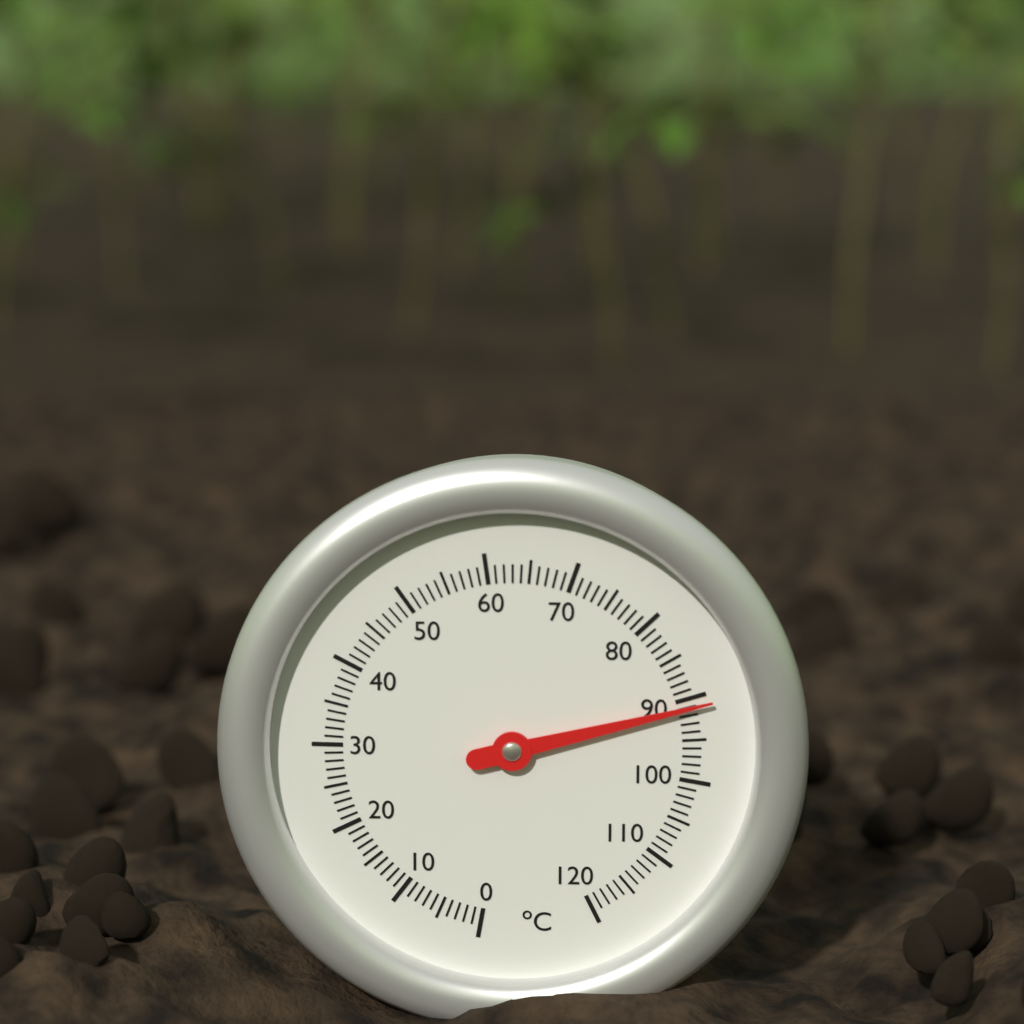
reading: 91 °C
